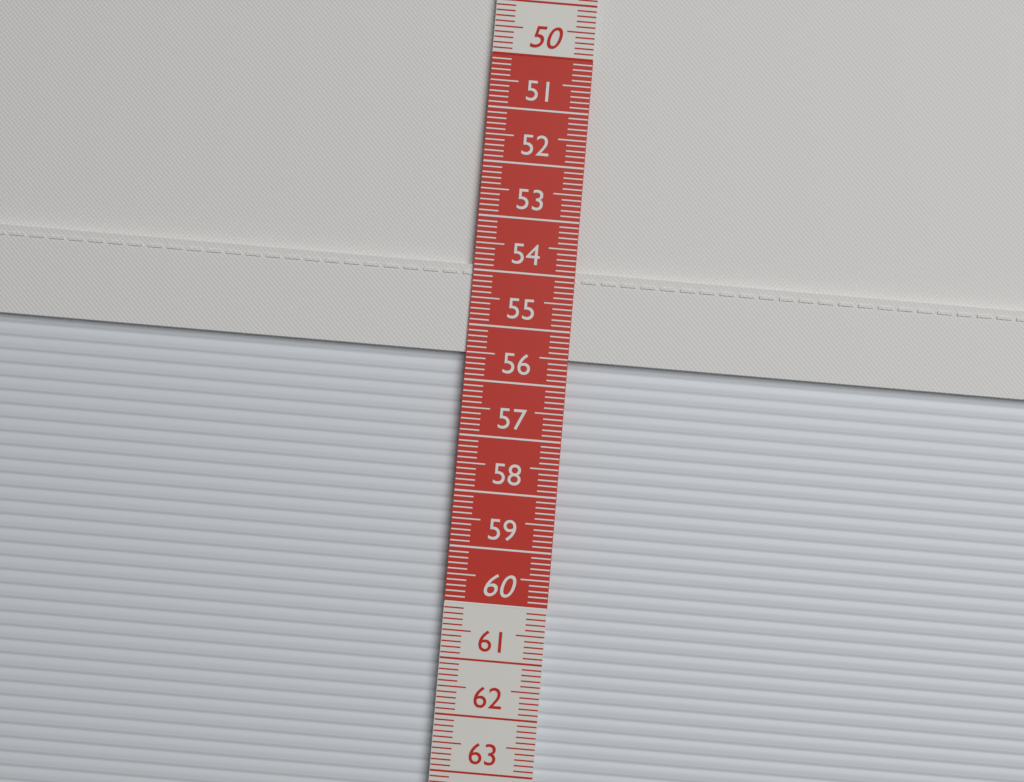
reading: 55.5 cm
